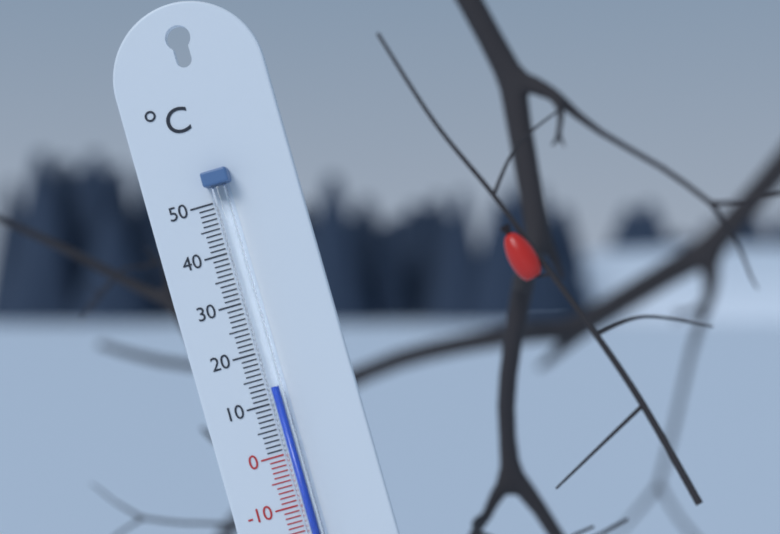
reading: 13 °C
